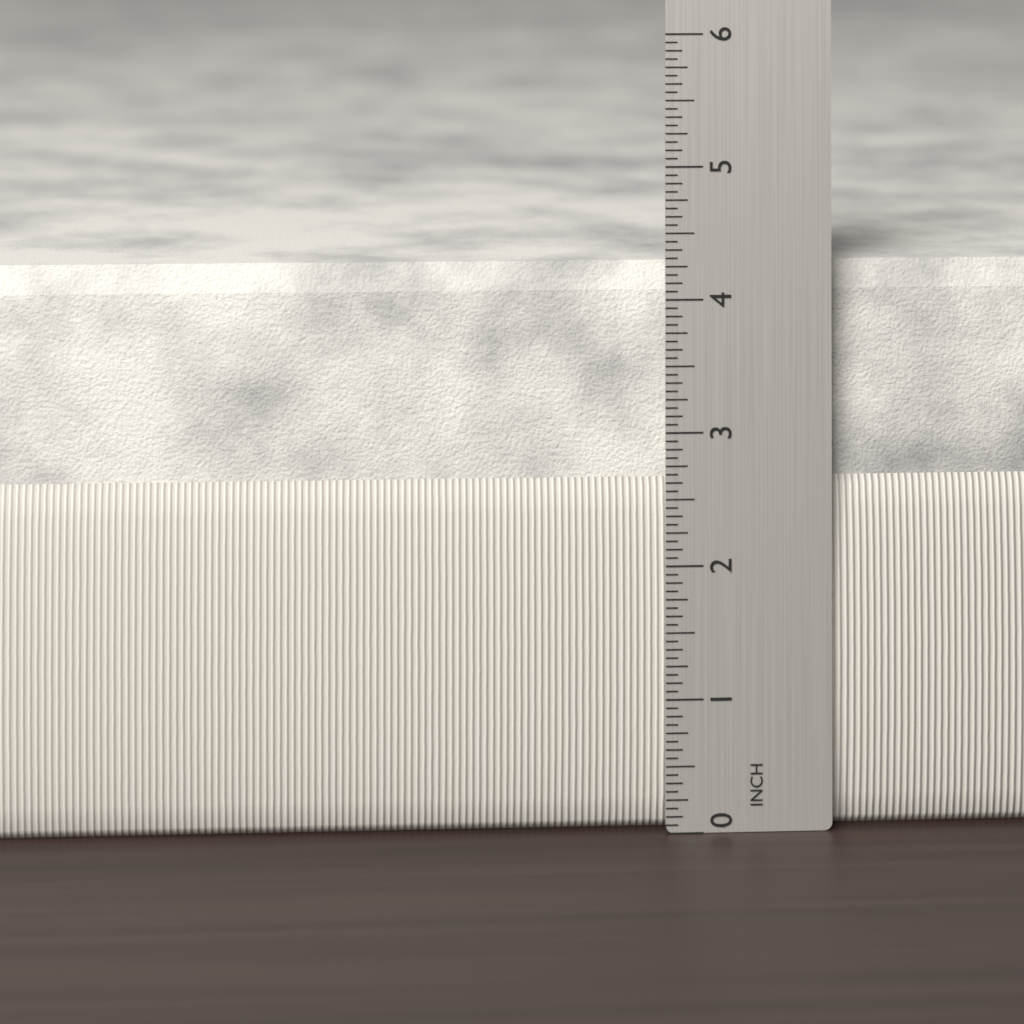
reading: 4.2500 in
